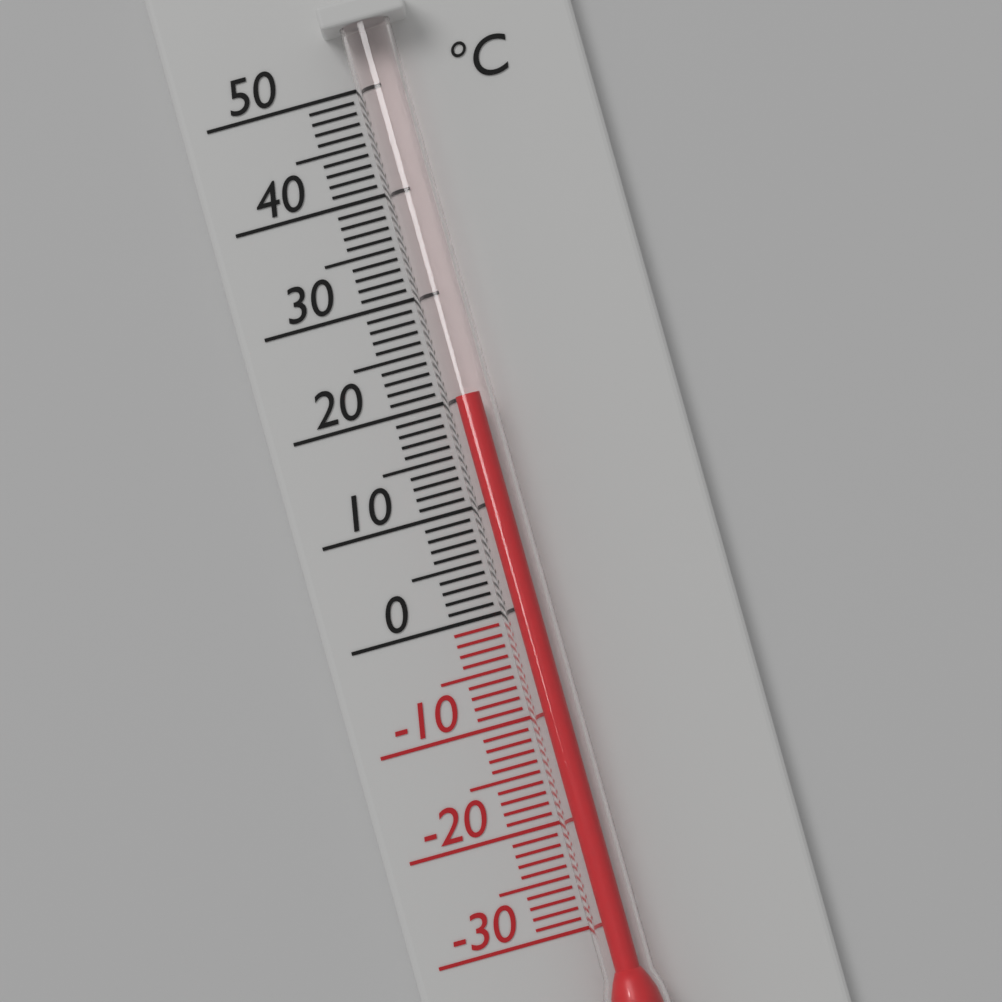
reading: 20 °C
